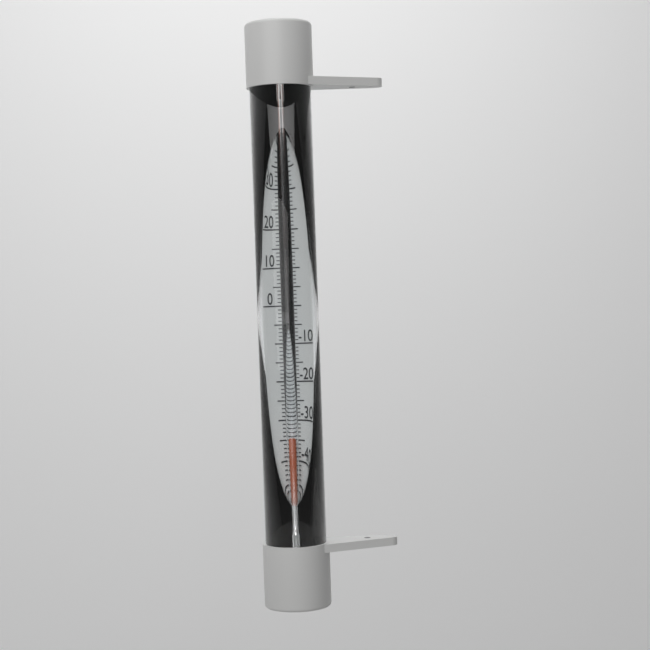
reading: -36 °C
